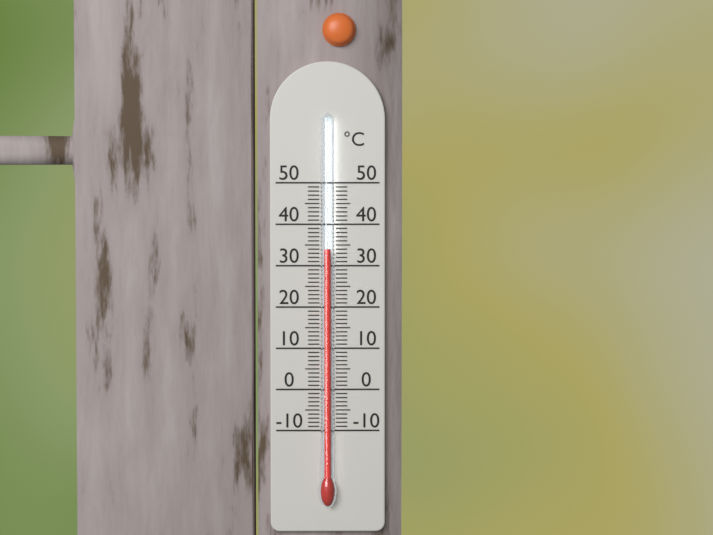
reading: 34 °C
